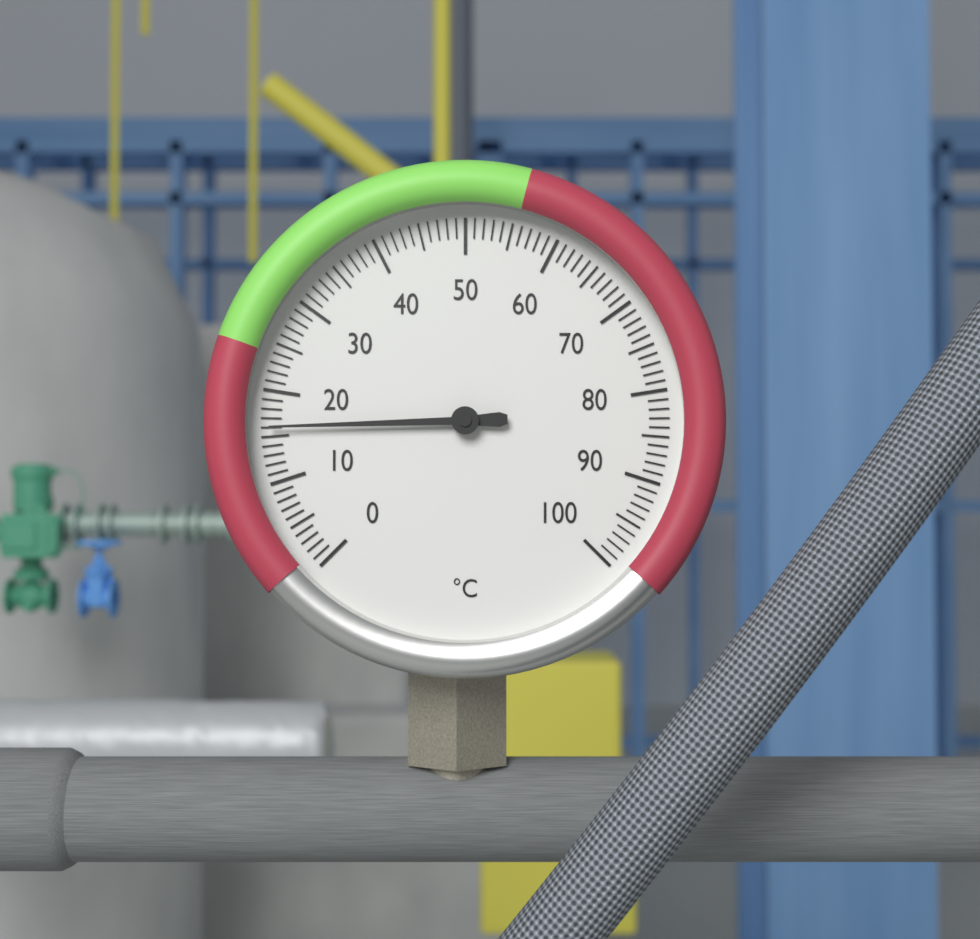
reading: 16 °C
